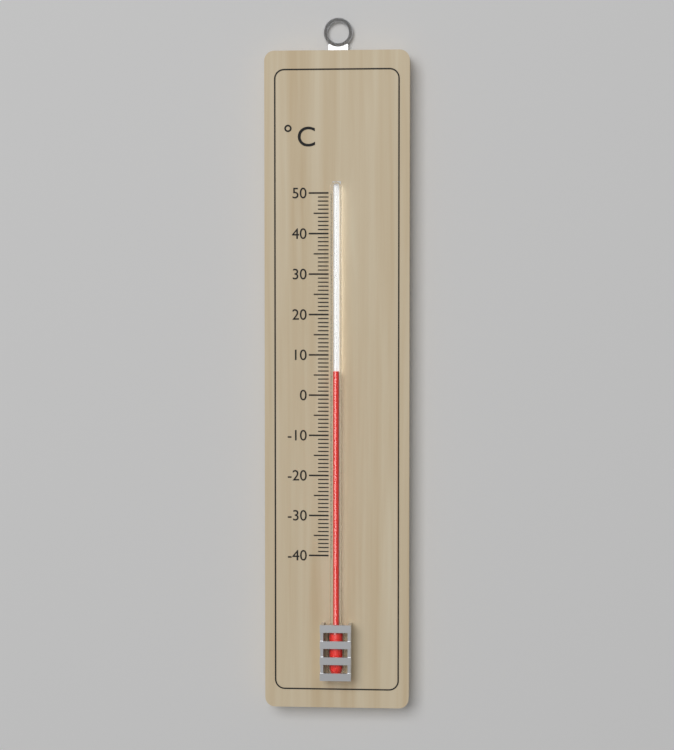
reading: 6 °C
